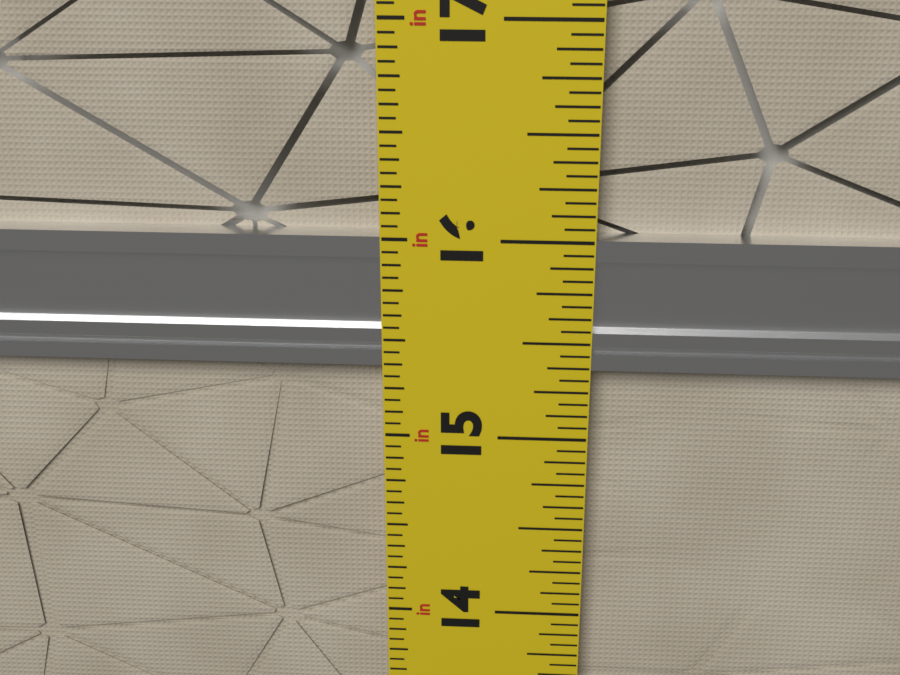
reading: 16.0000 in
